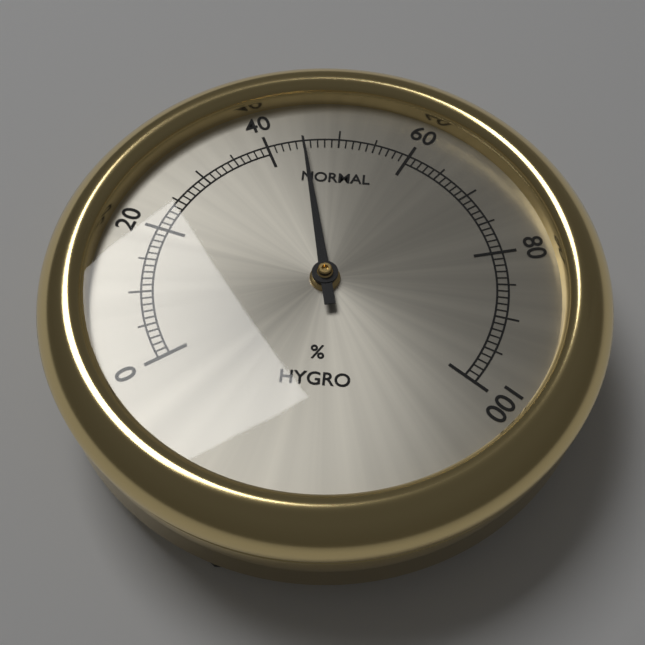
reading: 45 %
